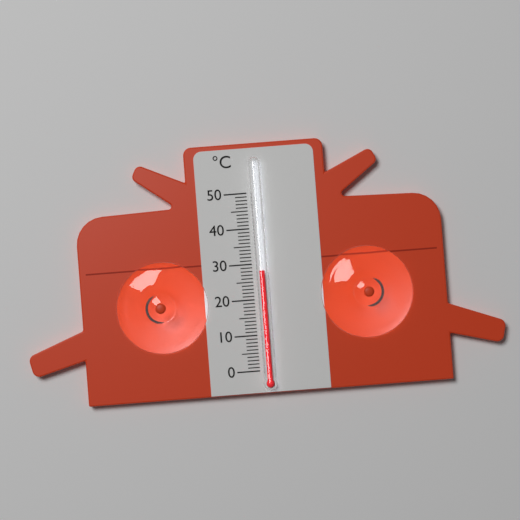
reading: 28 °C
